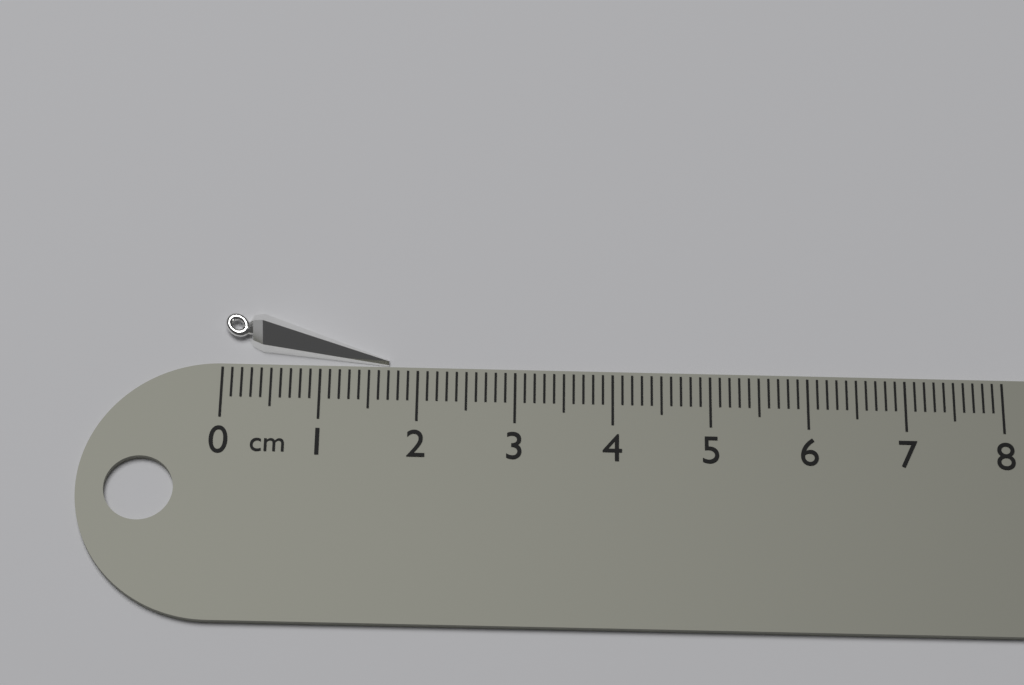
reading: 1.7 cm
